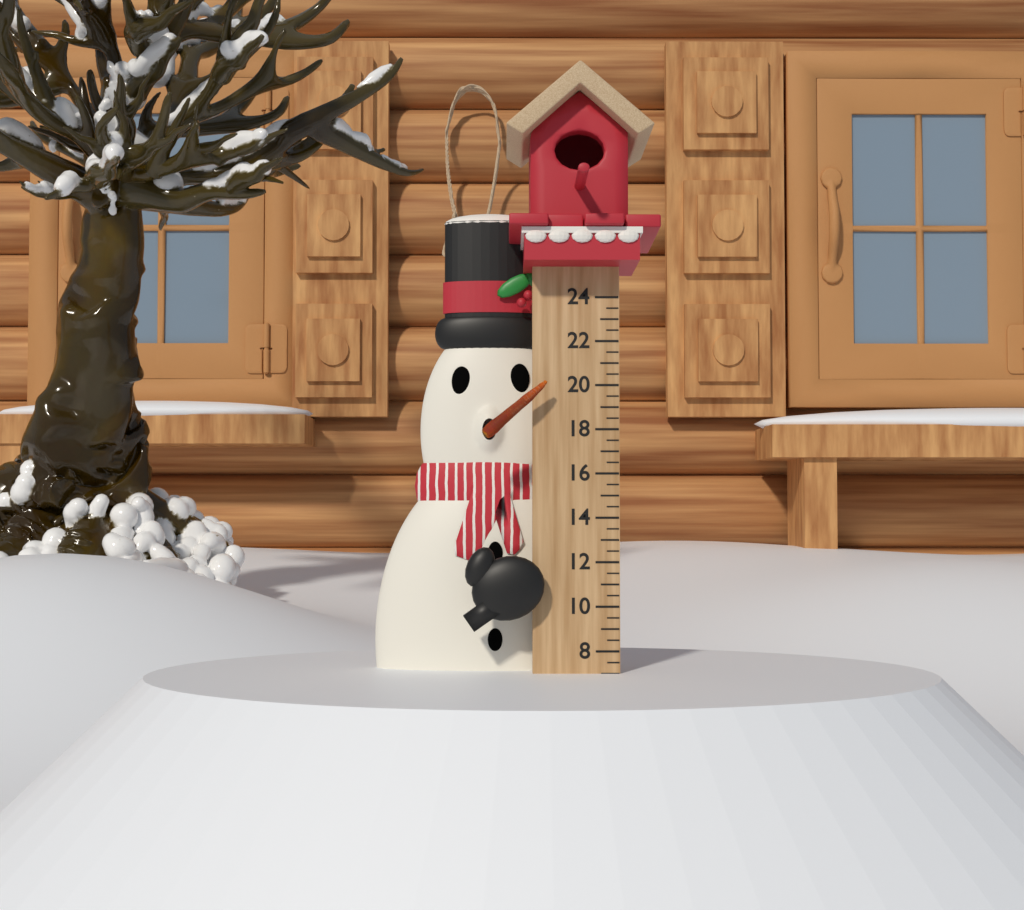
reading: 7.0 (no unit)
